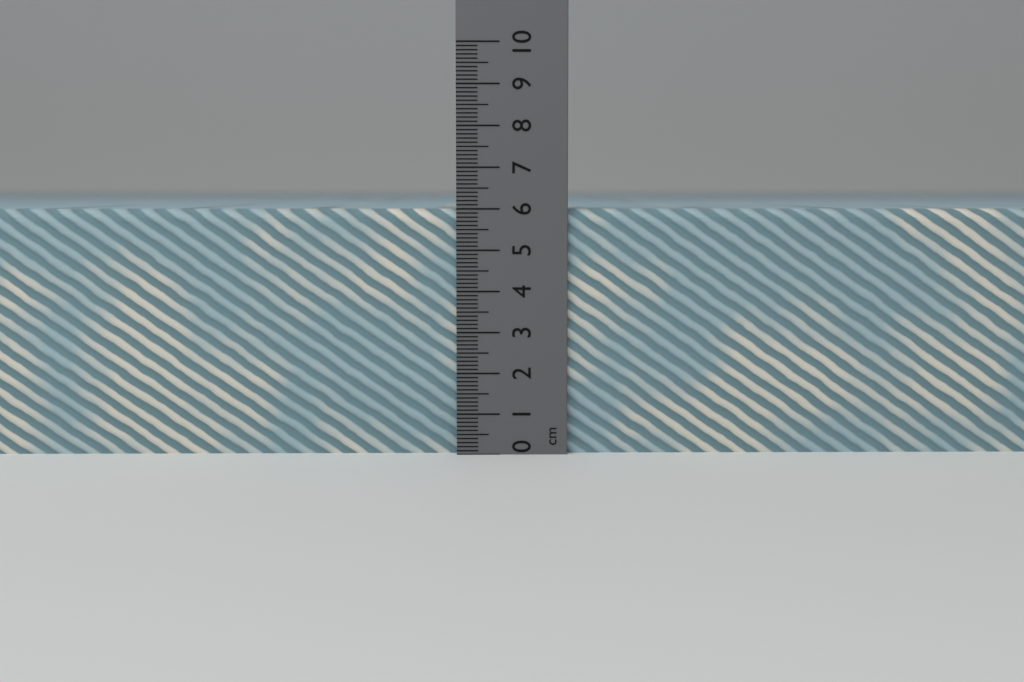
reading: 6.0 cm
